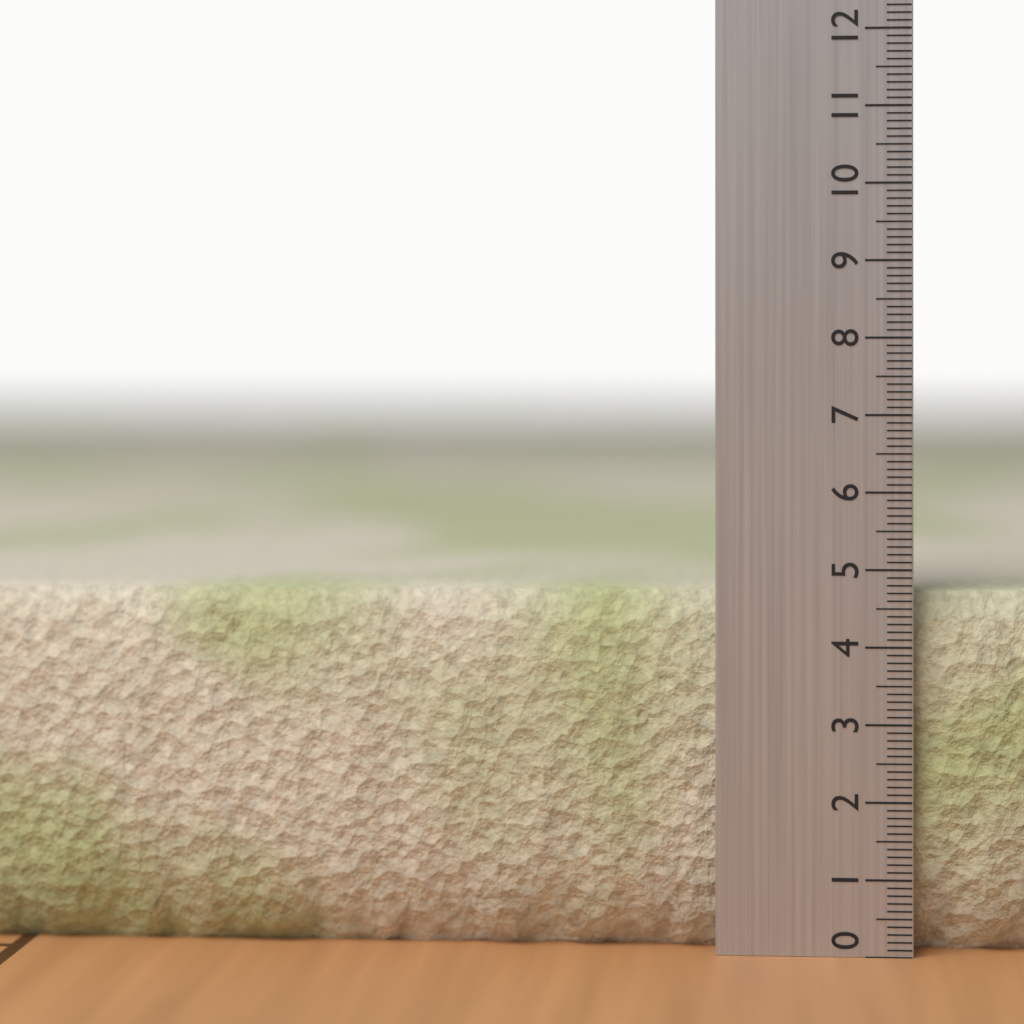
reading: 4.7 (no unit)
